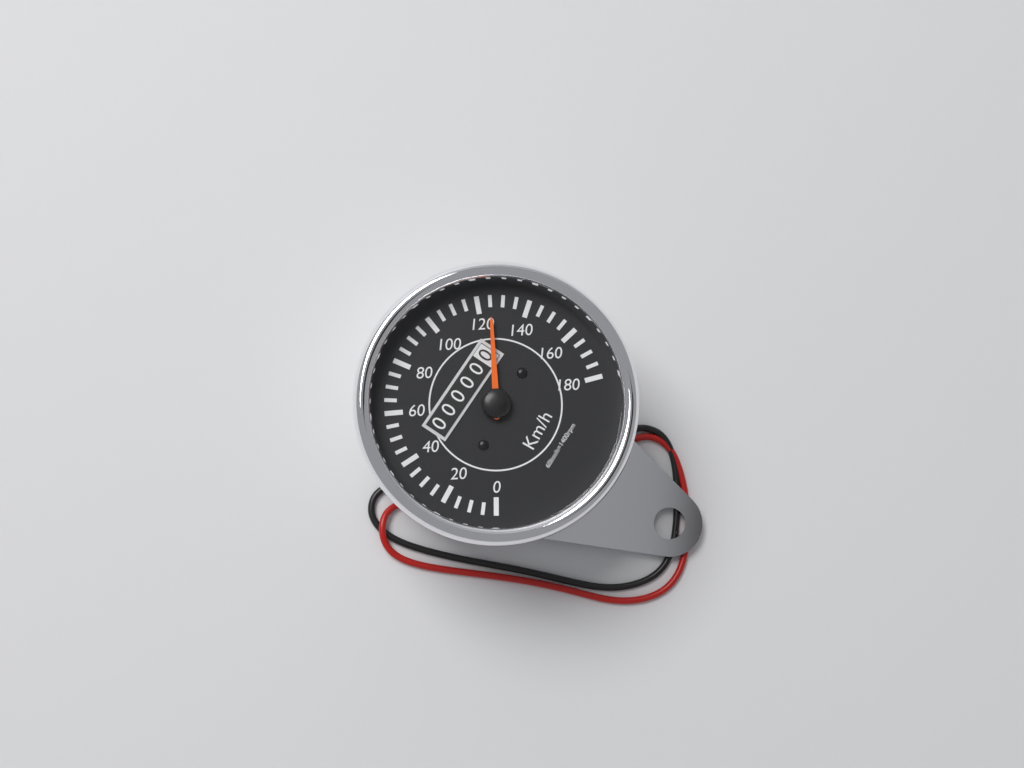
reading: 125 km/h
